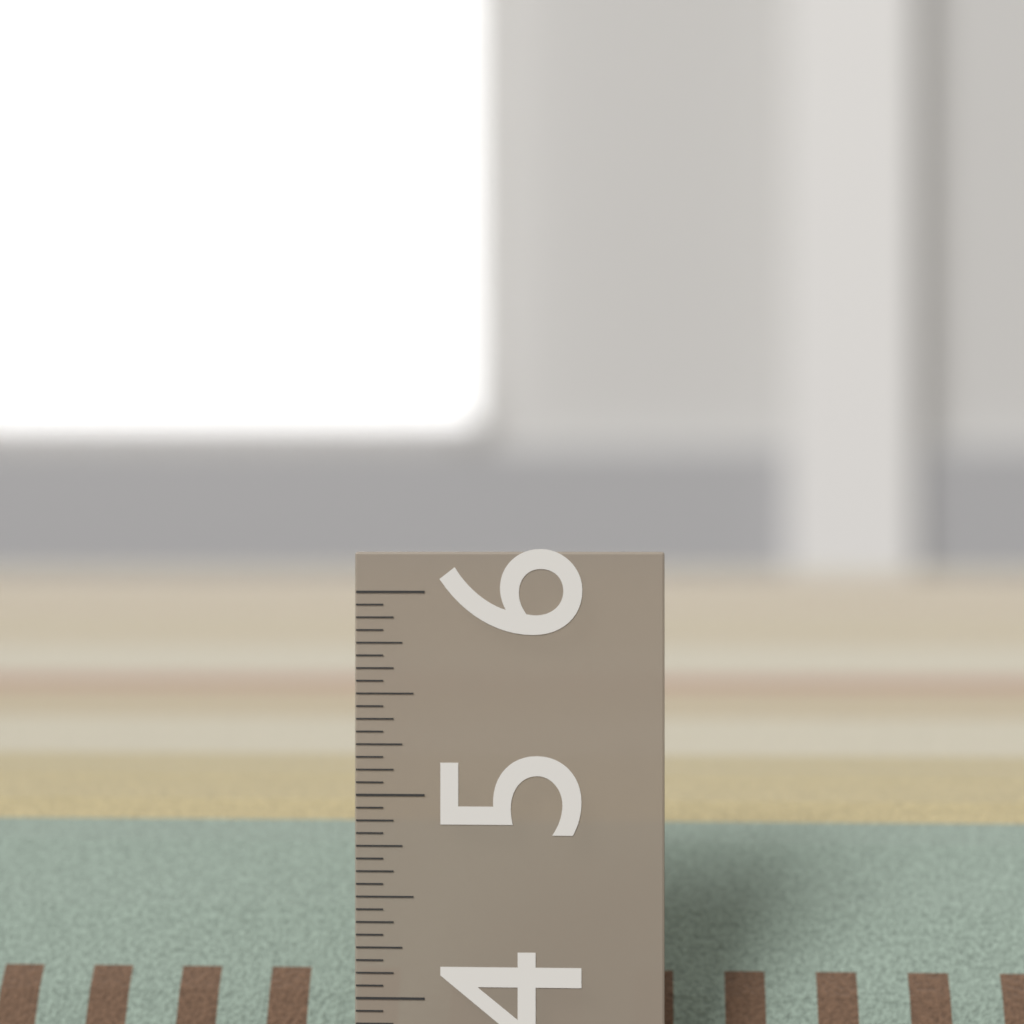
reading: 4.8125 in
